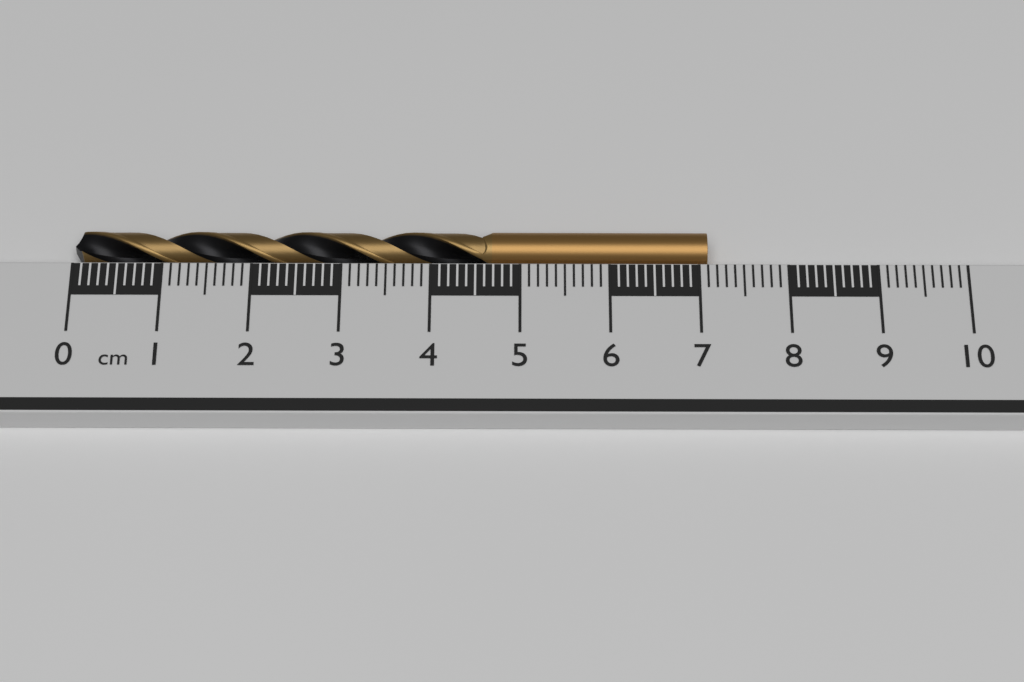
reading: 7.1 cm
